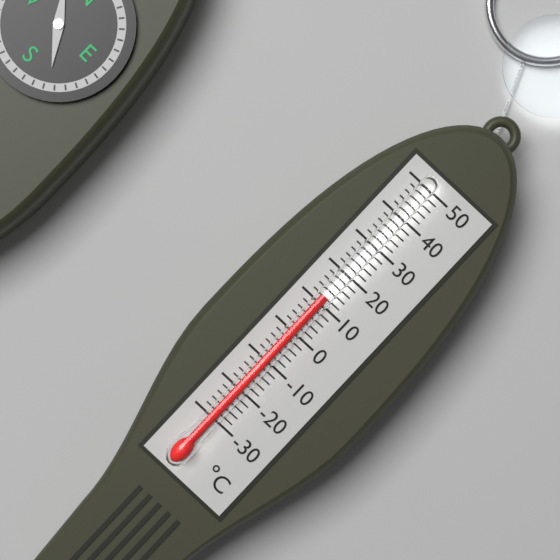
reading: 12 °C
